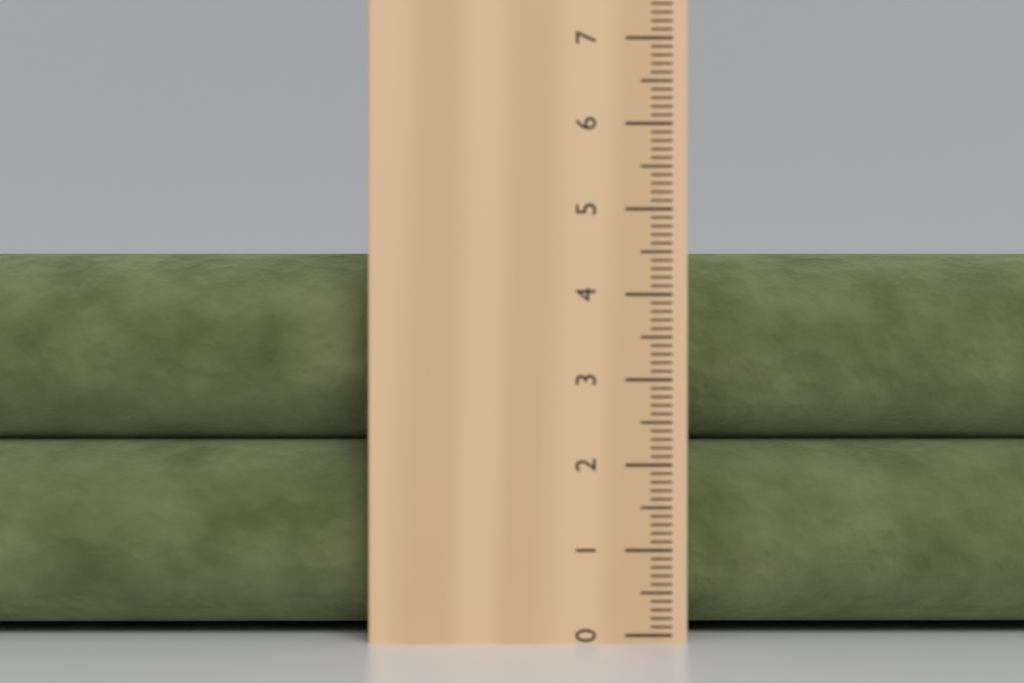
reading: 4.5 cm
